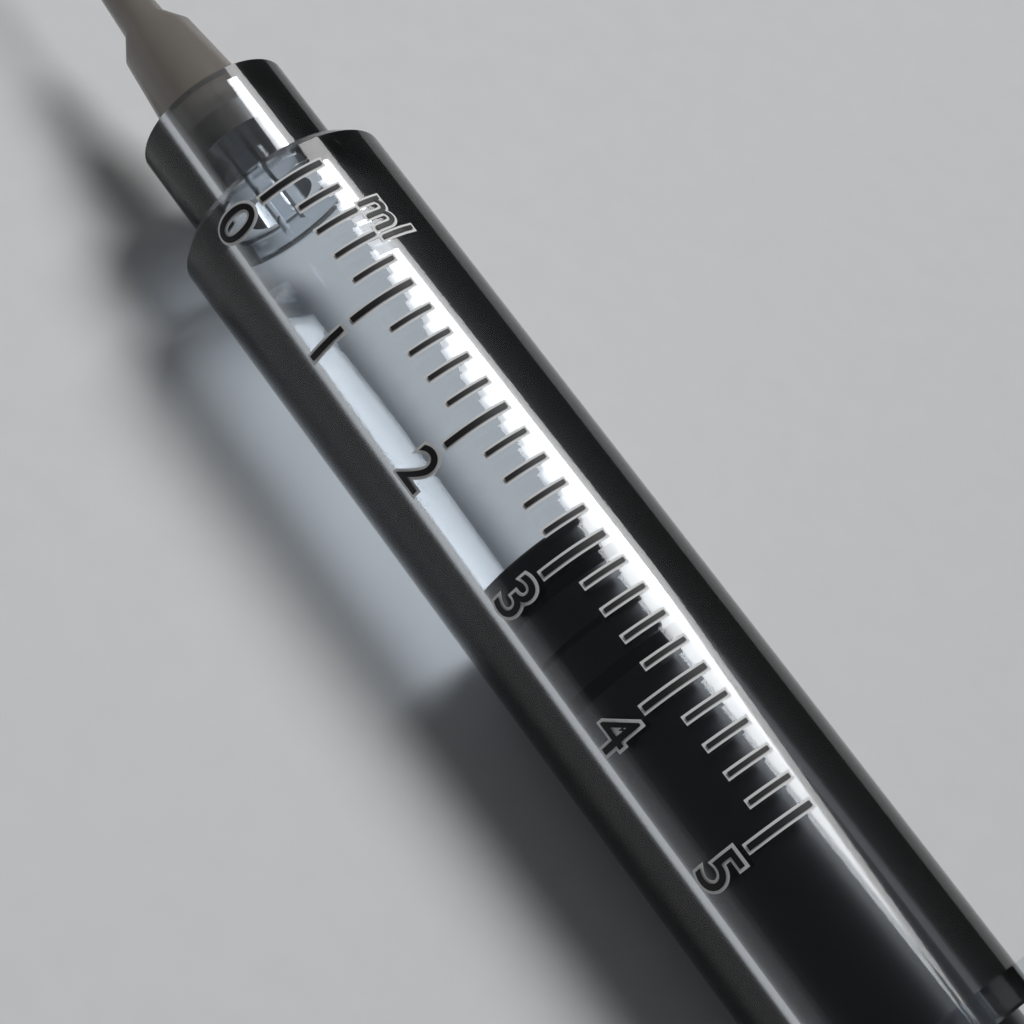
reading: 2.8 ml
